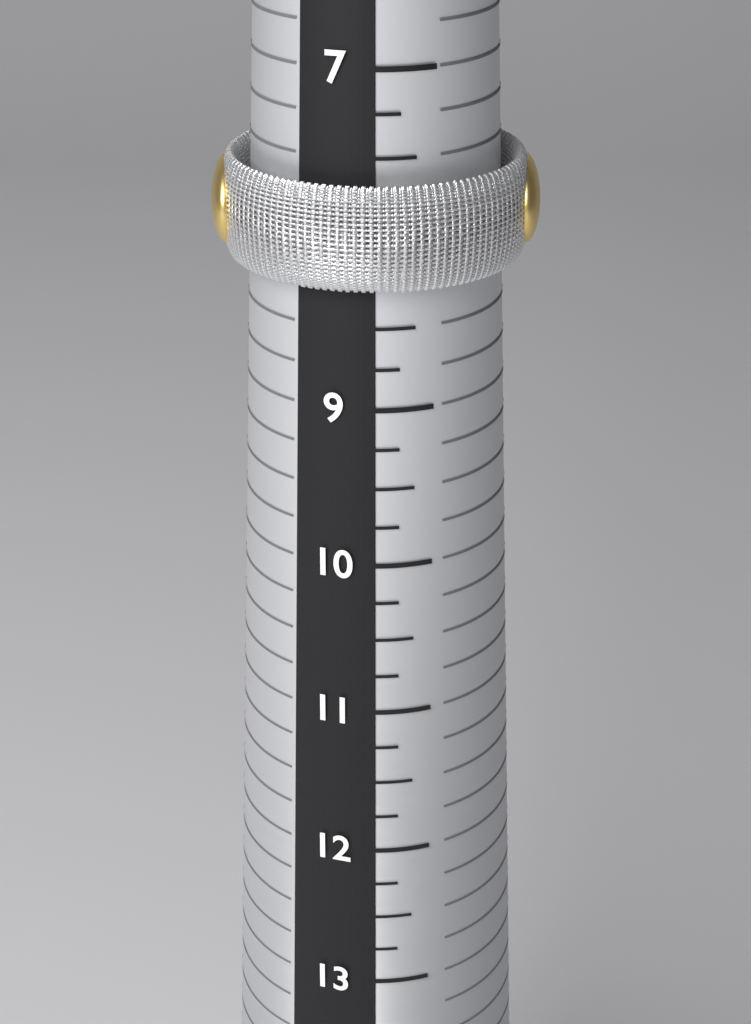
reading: 8.25 (no unit)
